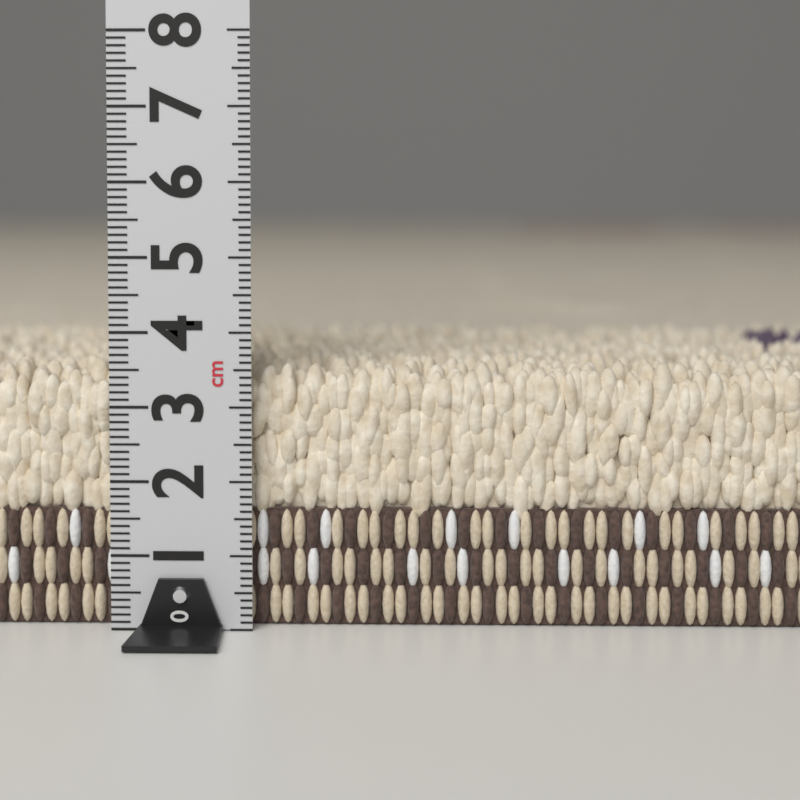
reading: 3.6 cm
